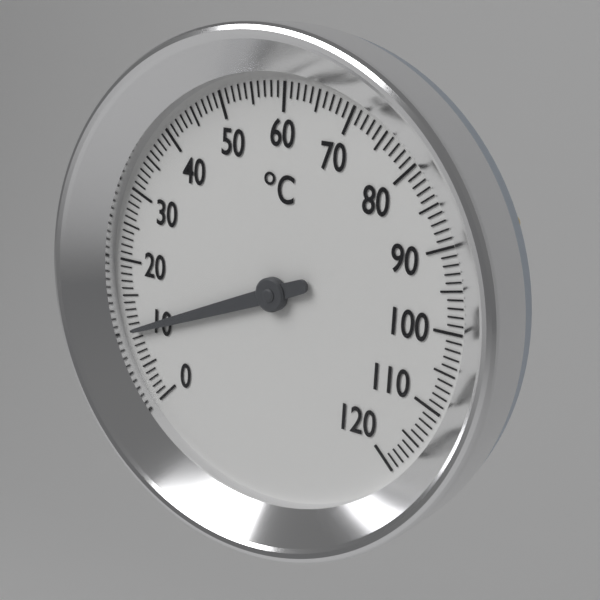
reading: 10 °C
